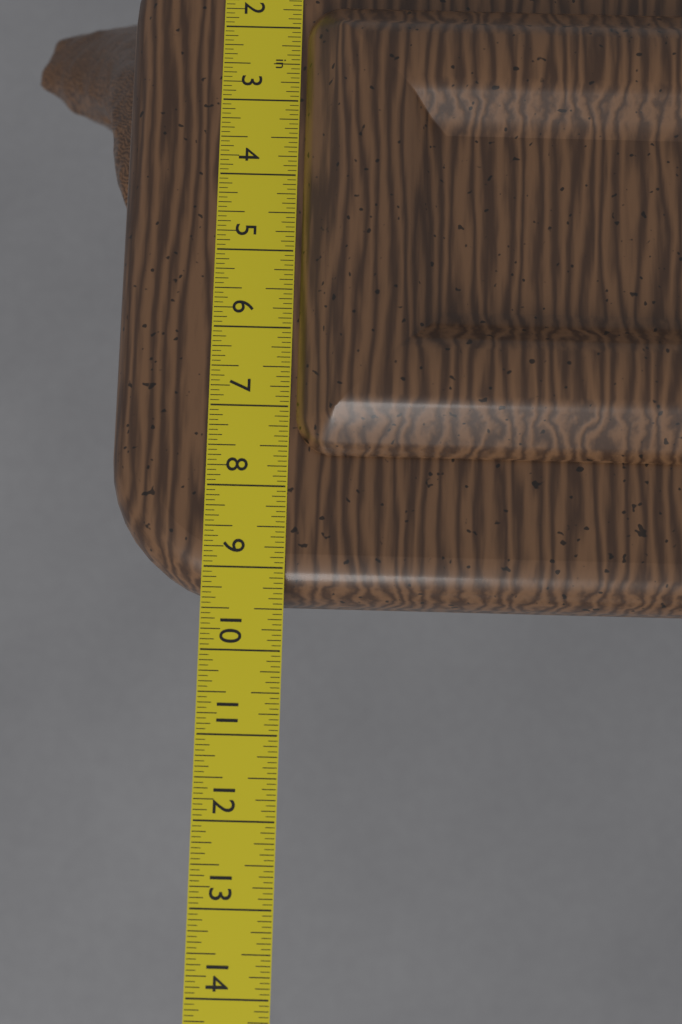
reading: 9.3750 in
